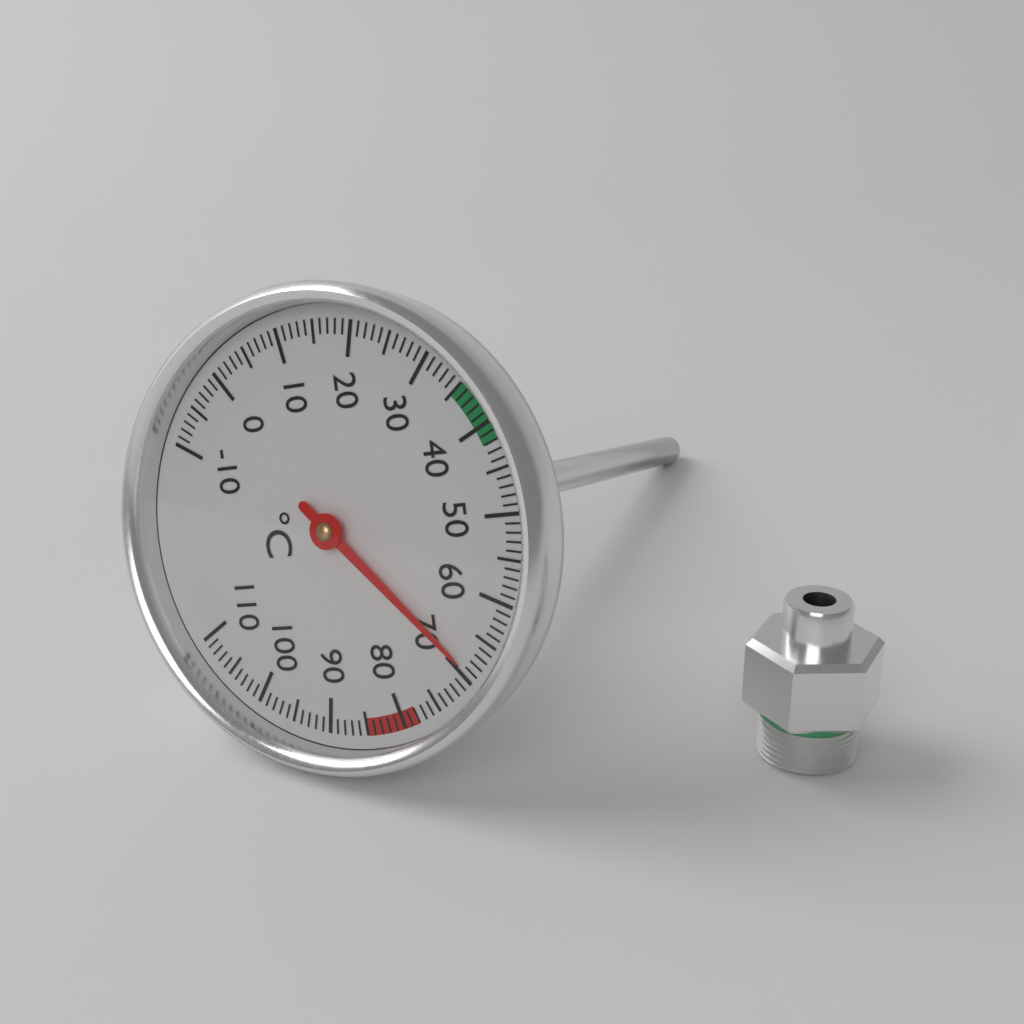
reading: 69 °C
